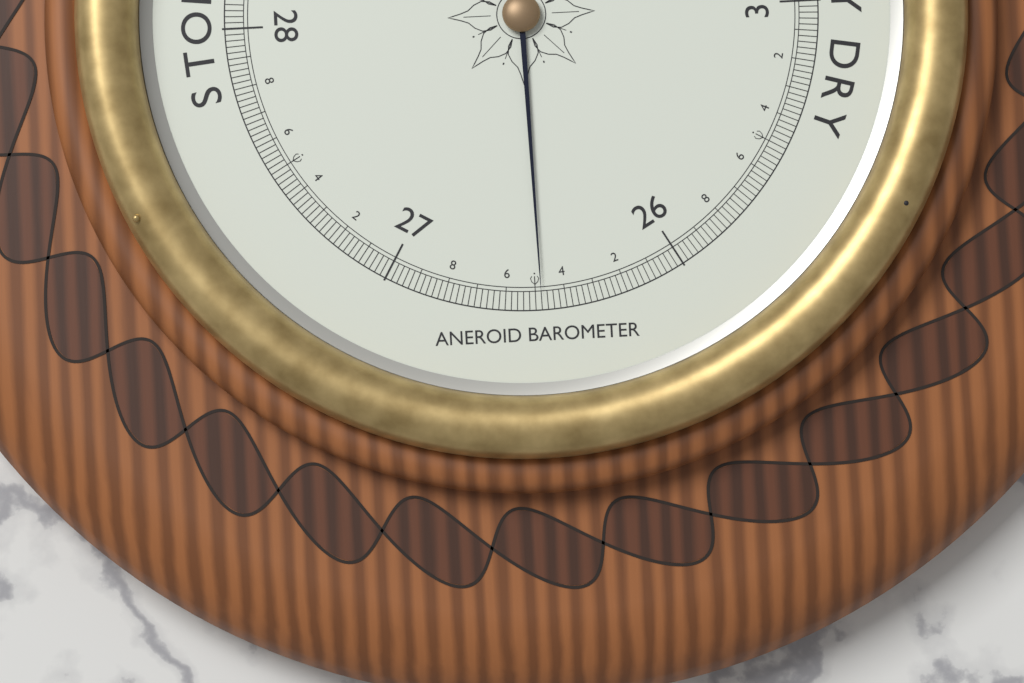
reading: 26.48 inHg
